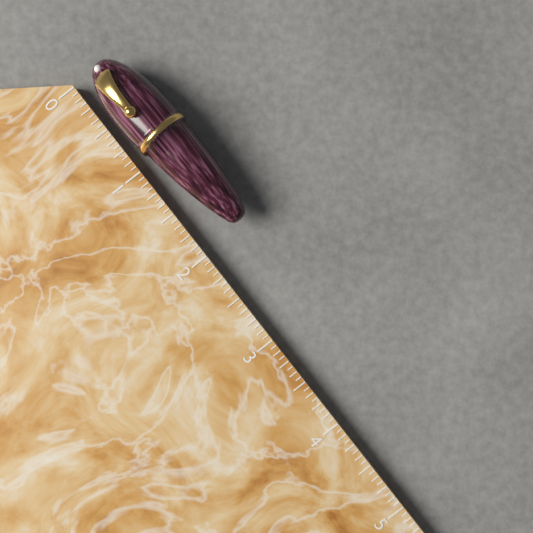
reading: 1.9375 (no unit)
